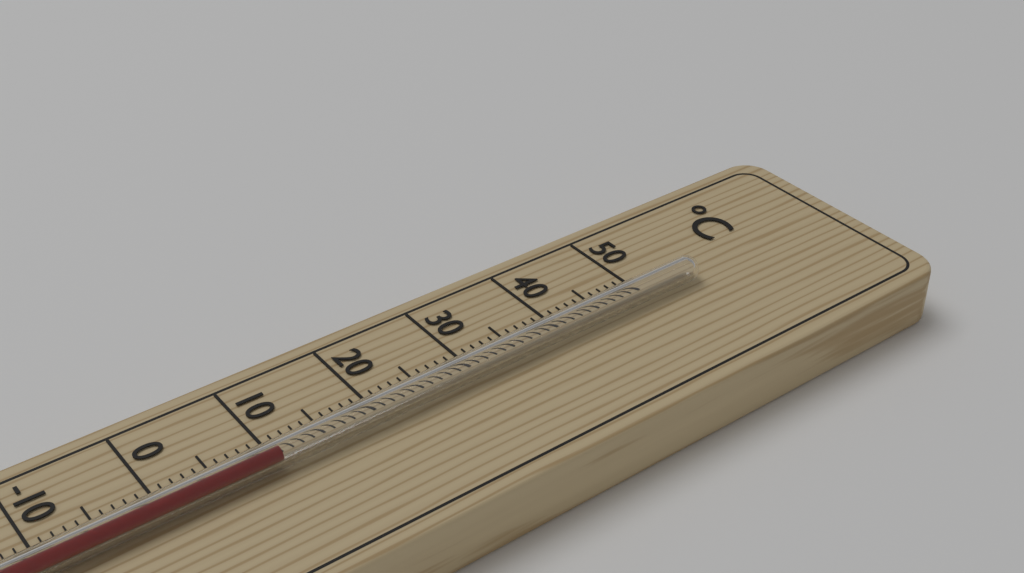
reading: 10 °C
